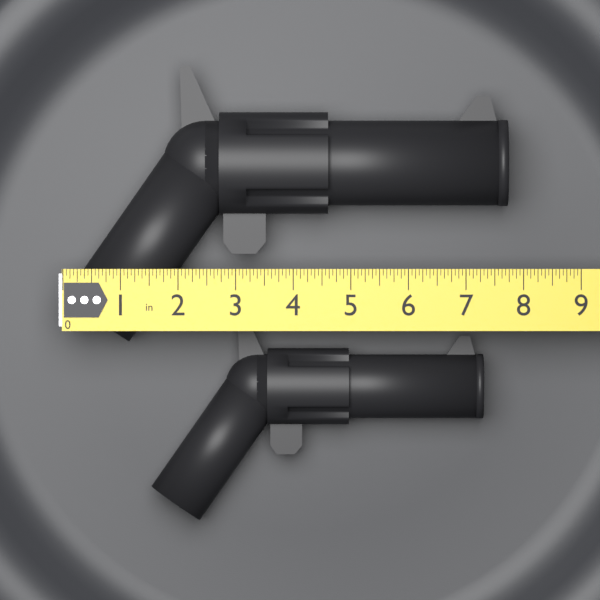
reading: 7.7500 in
